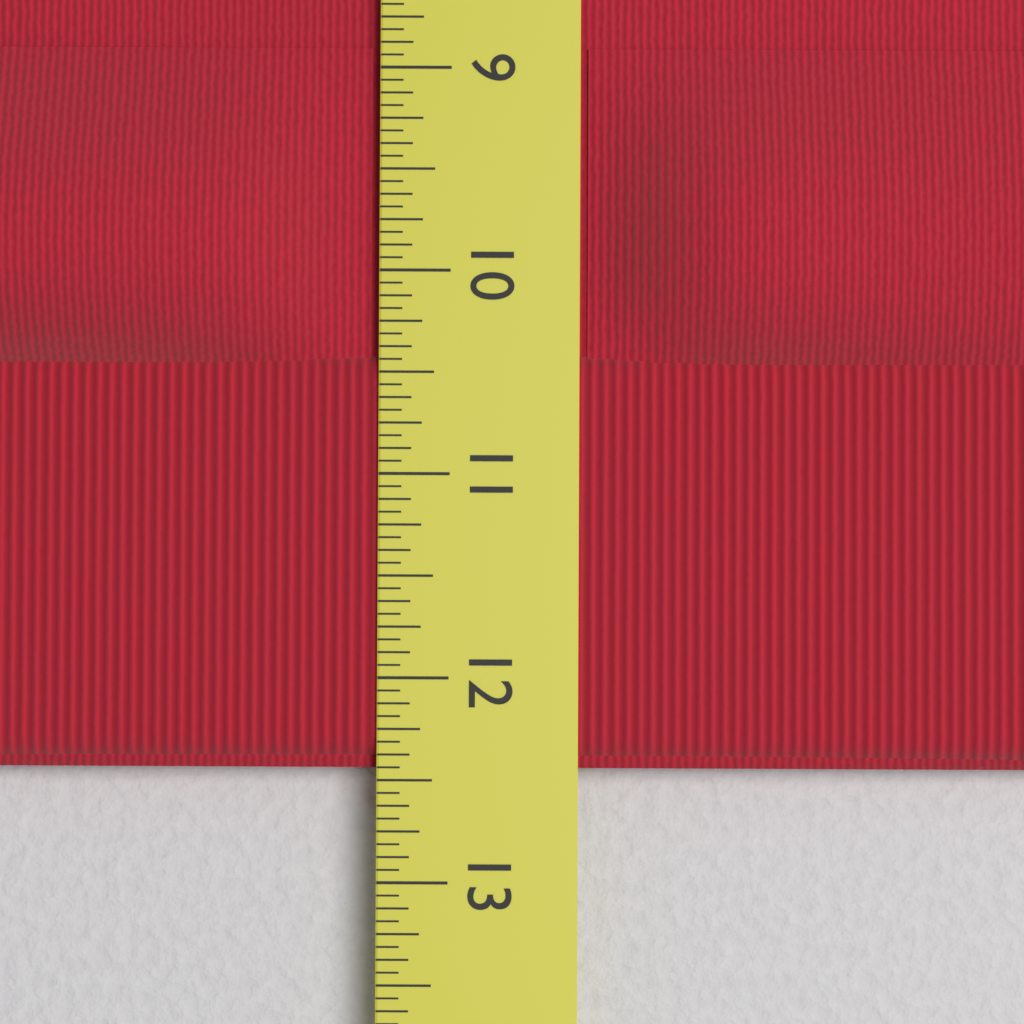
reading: 12.4375 in
